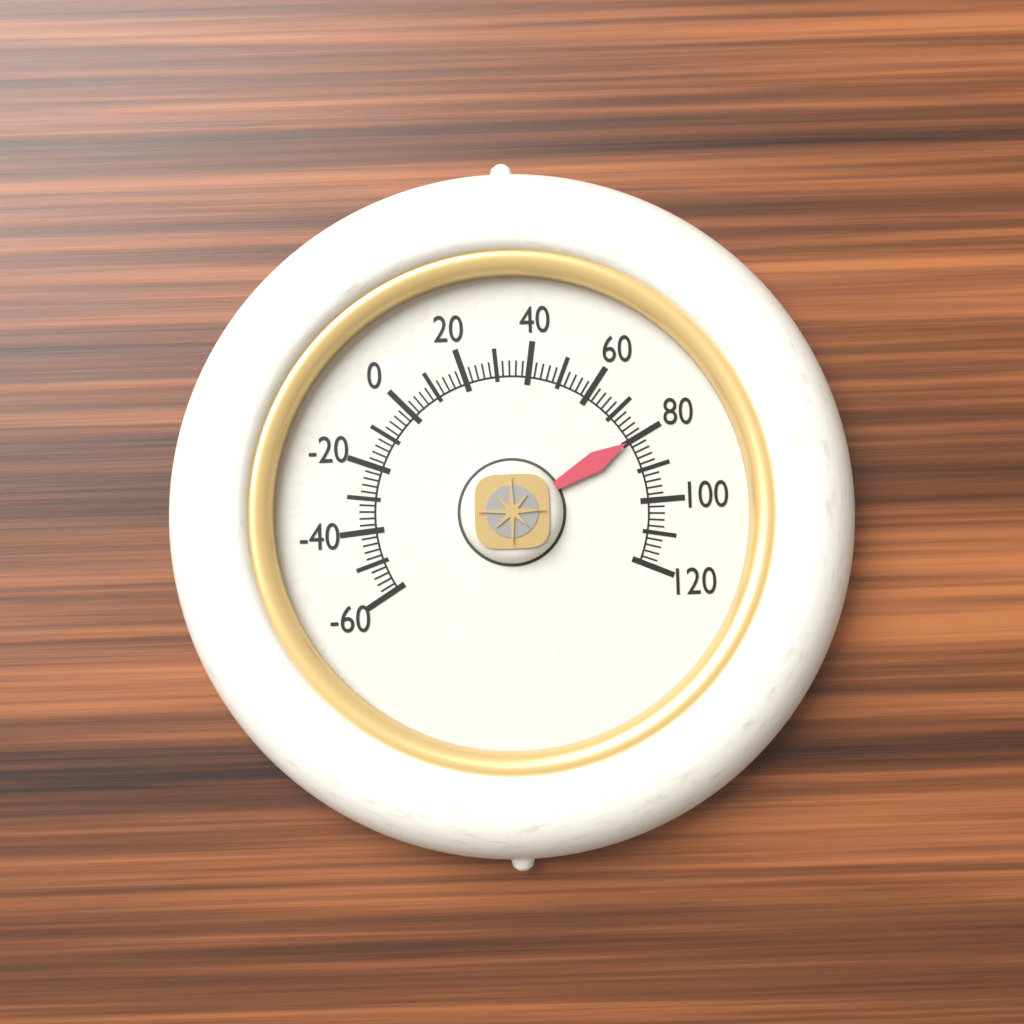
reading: 80 (no unit)
